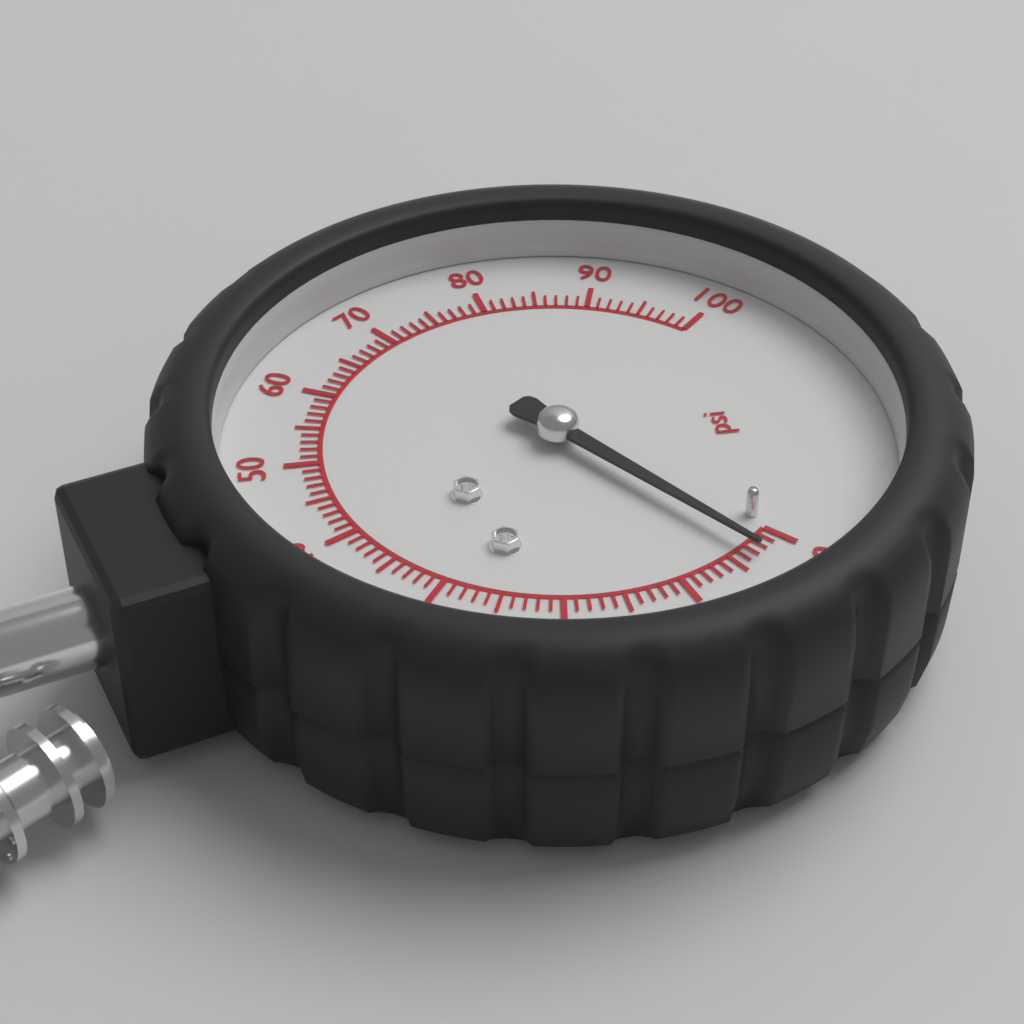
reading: 3 psi
